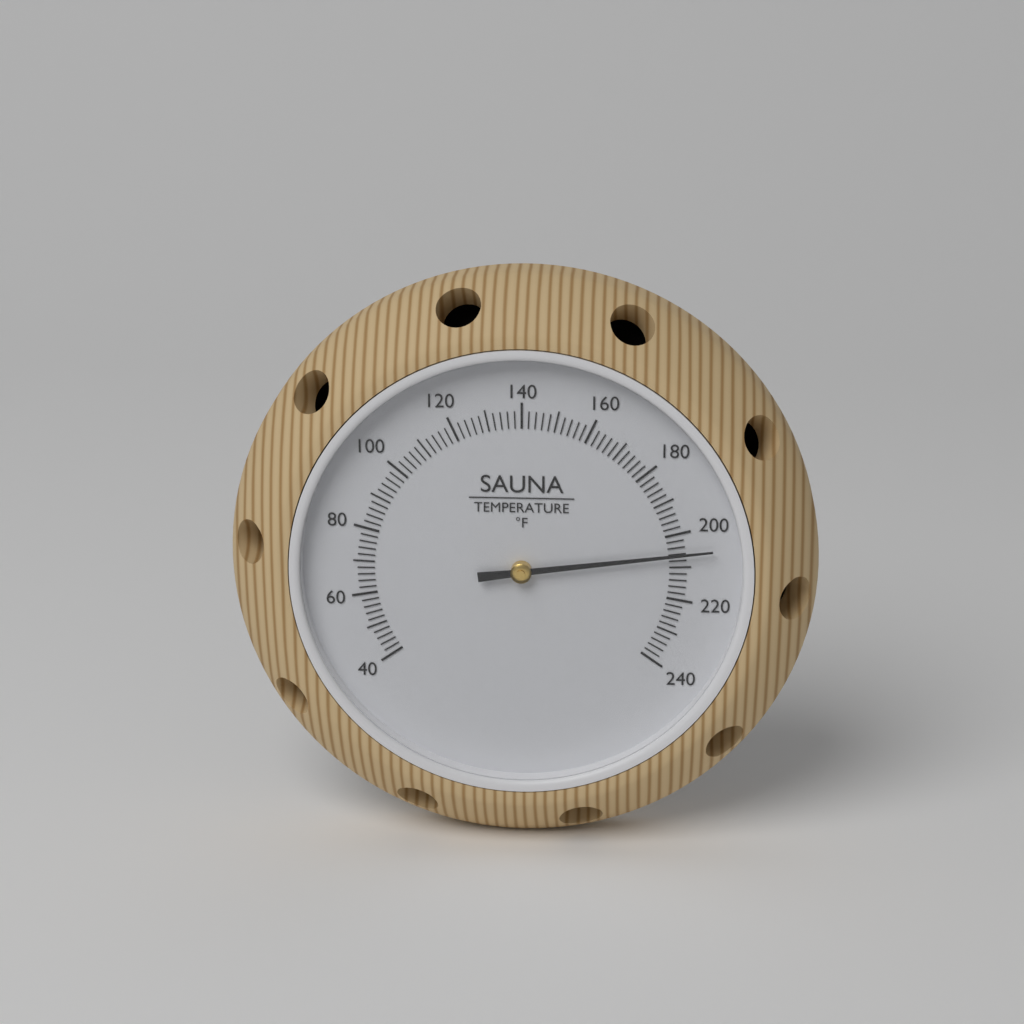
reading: 206 °F
